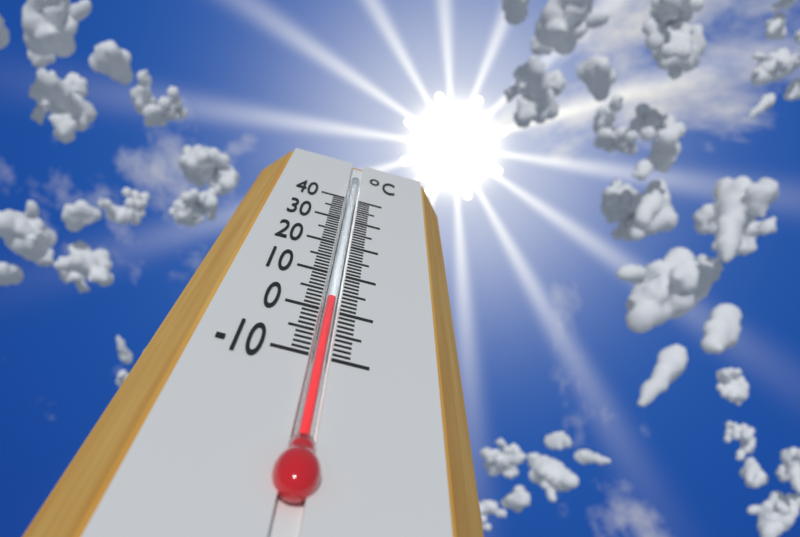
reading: 3 °C
